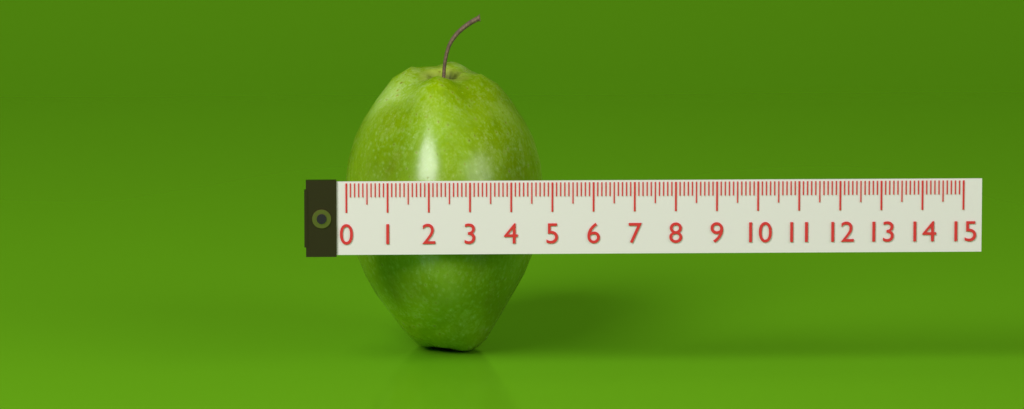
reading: 4.9 (no unit)
